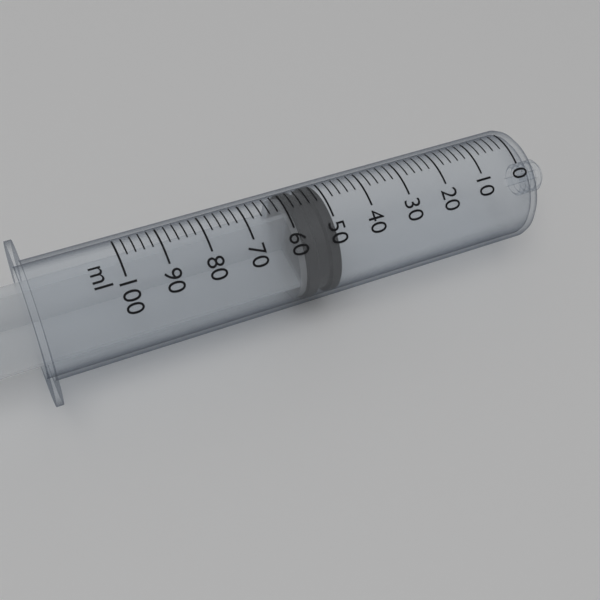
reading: 50 ml
